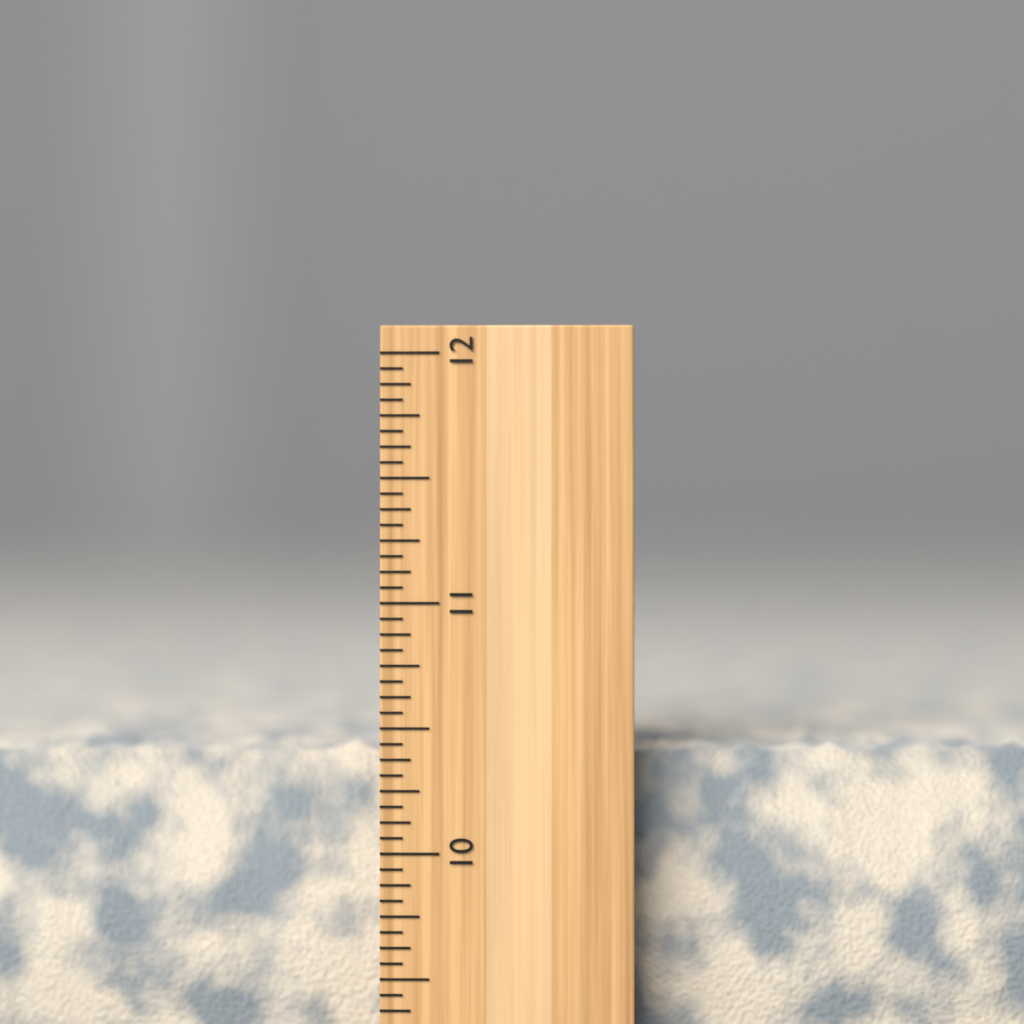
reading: 10.4375 inch
